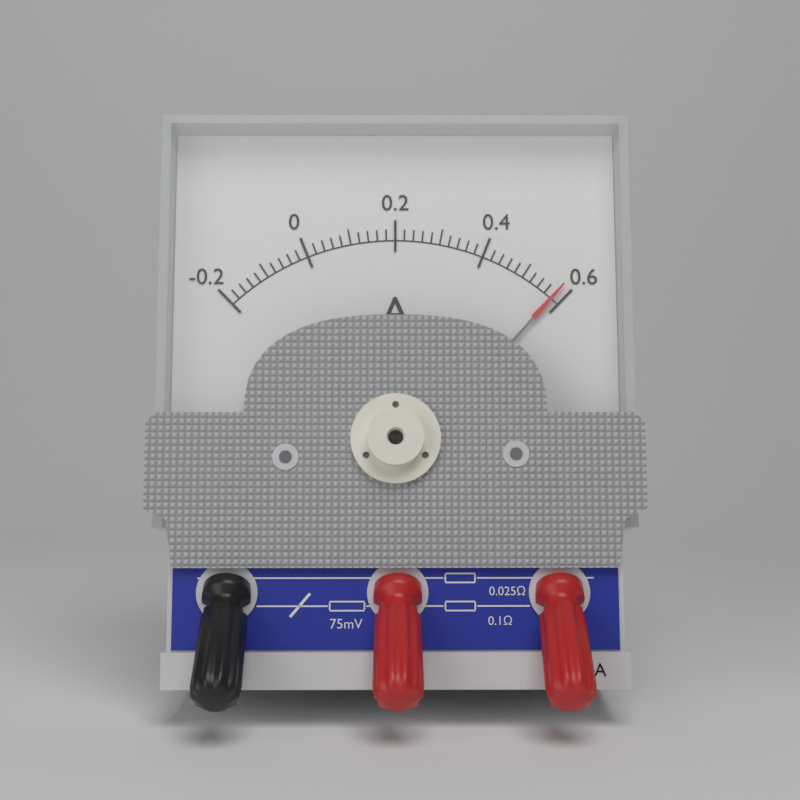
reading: 0.58 A
